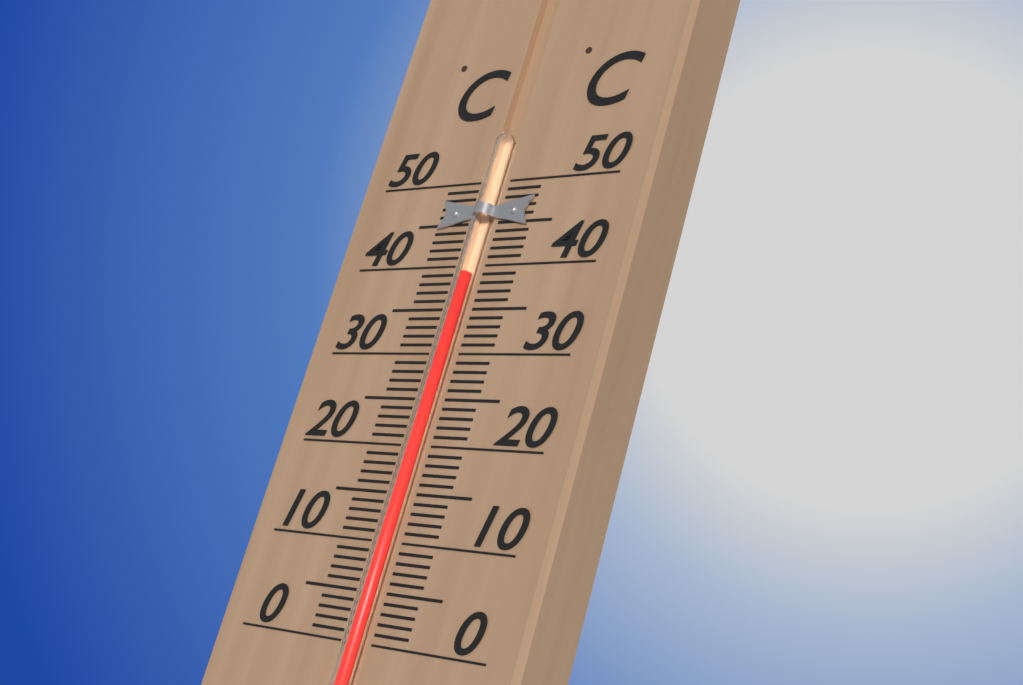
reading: 39 °C
